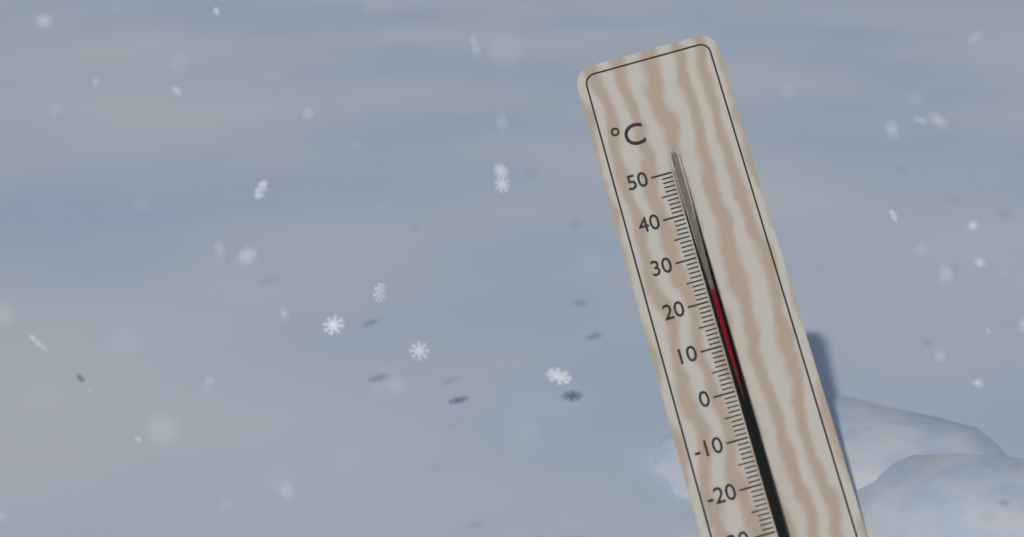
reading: 22 °C
